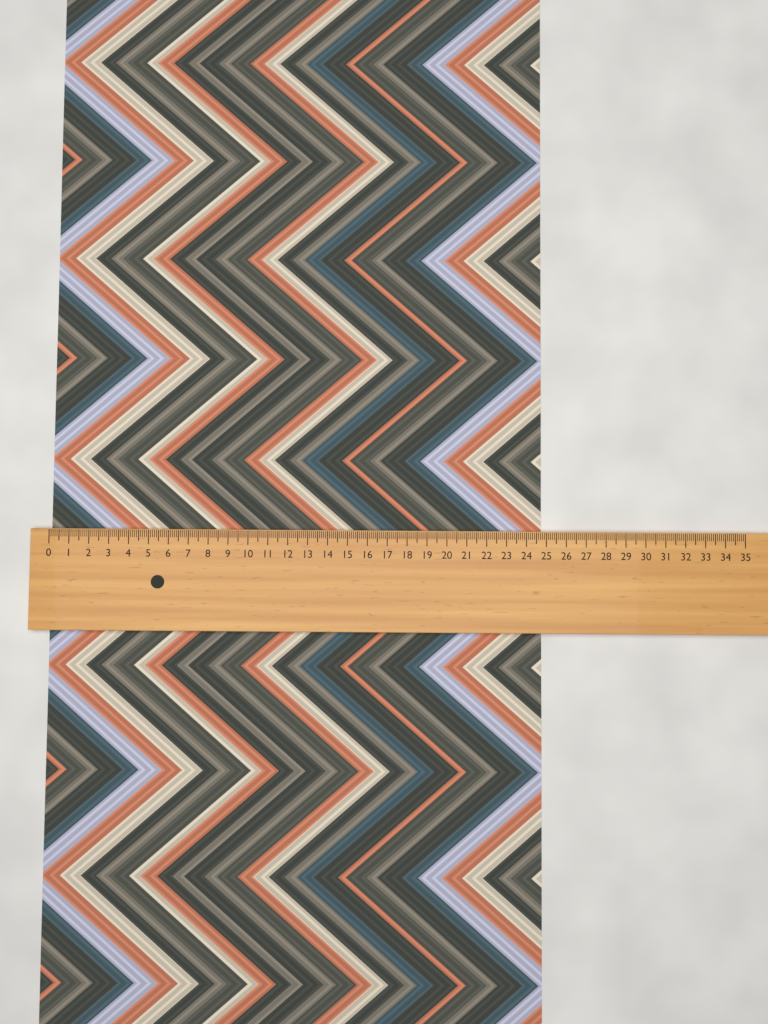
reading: 24.8 (no unit)
